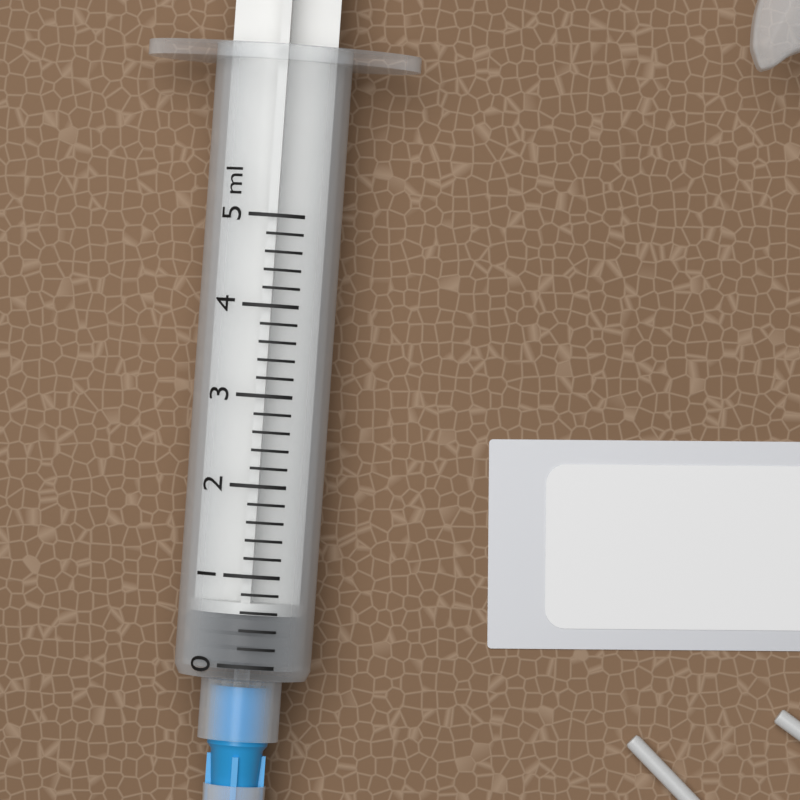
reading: 0.0 ml
